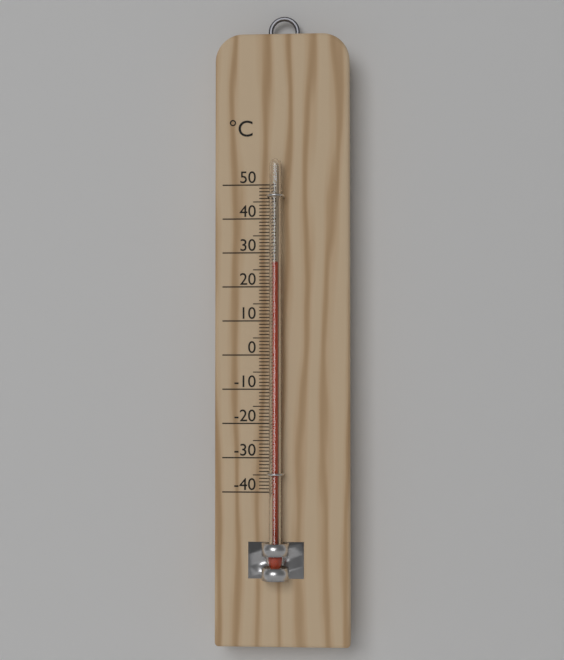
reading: 27 °C
